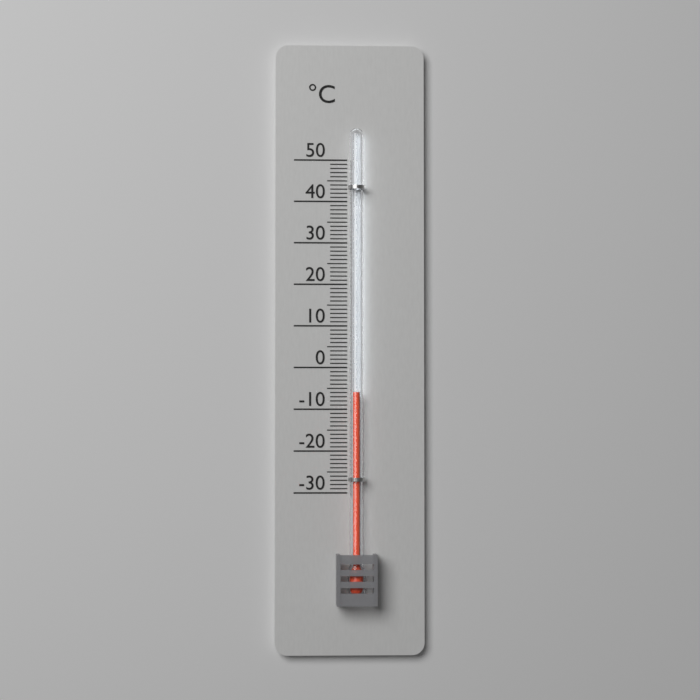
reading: -6 °C
